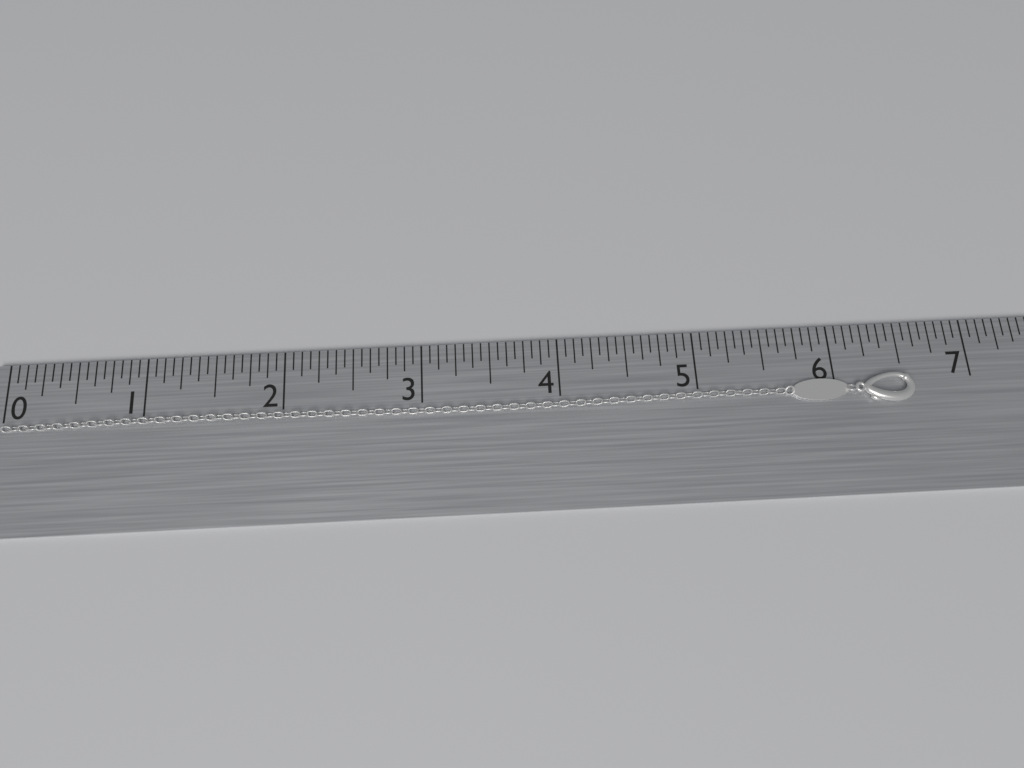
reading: 6.5625 in
